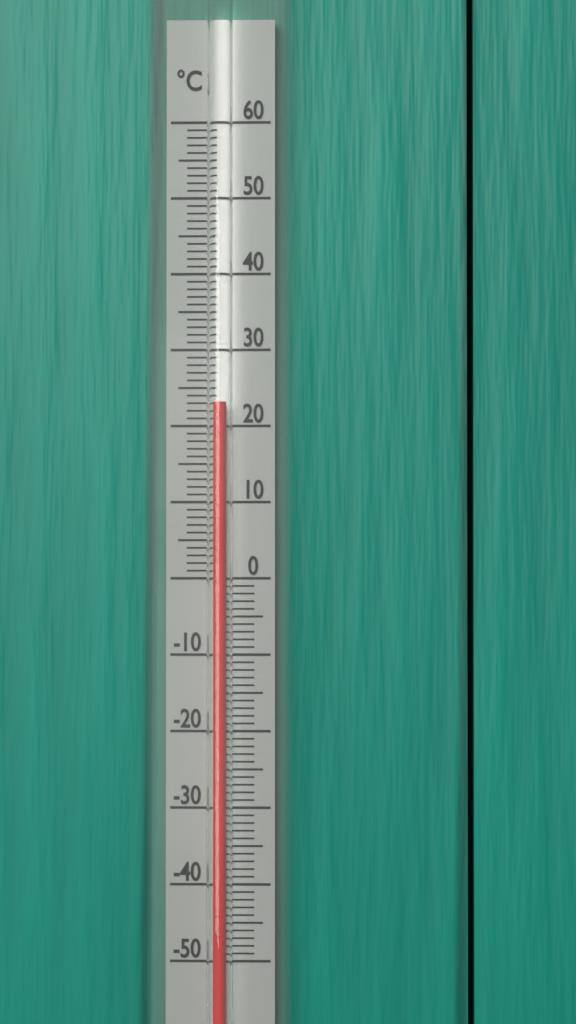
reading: 23 °C
